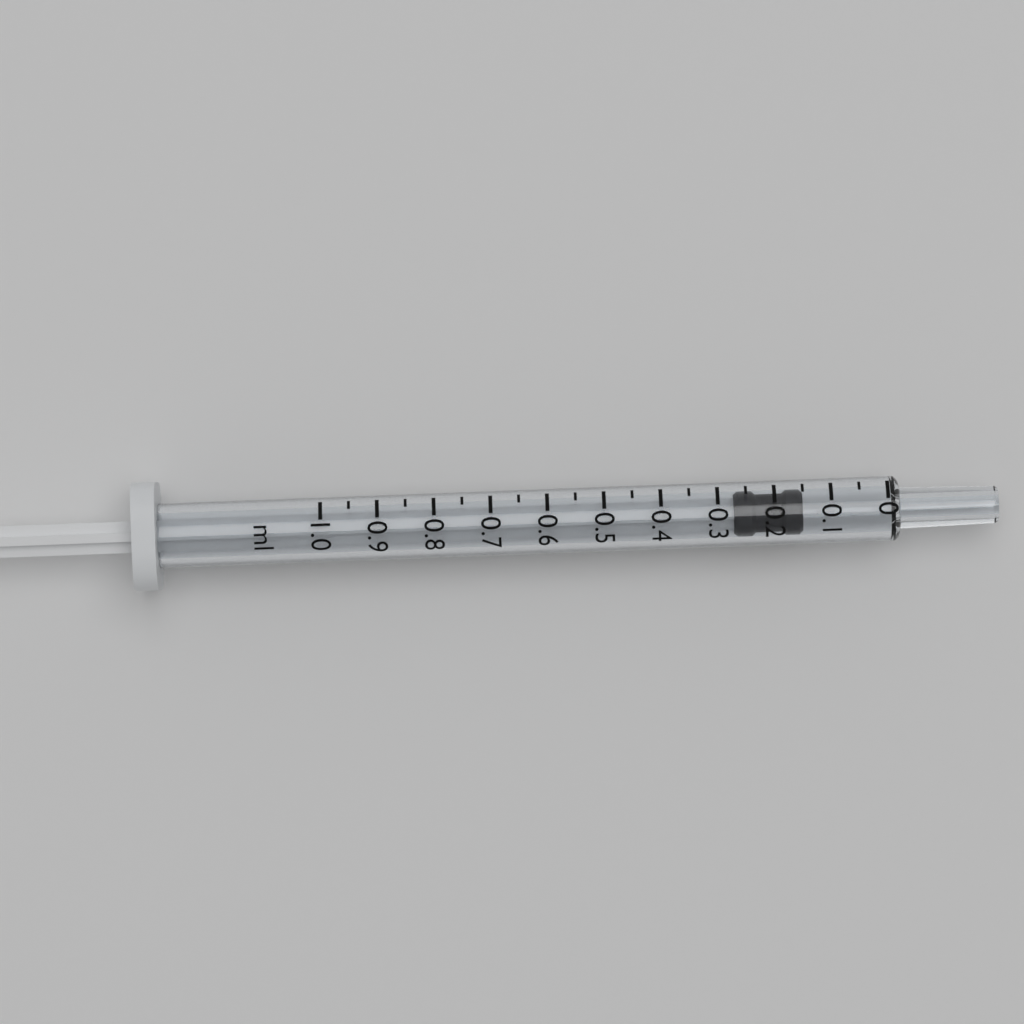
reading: 0.15 ml
